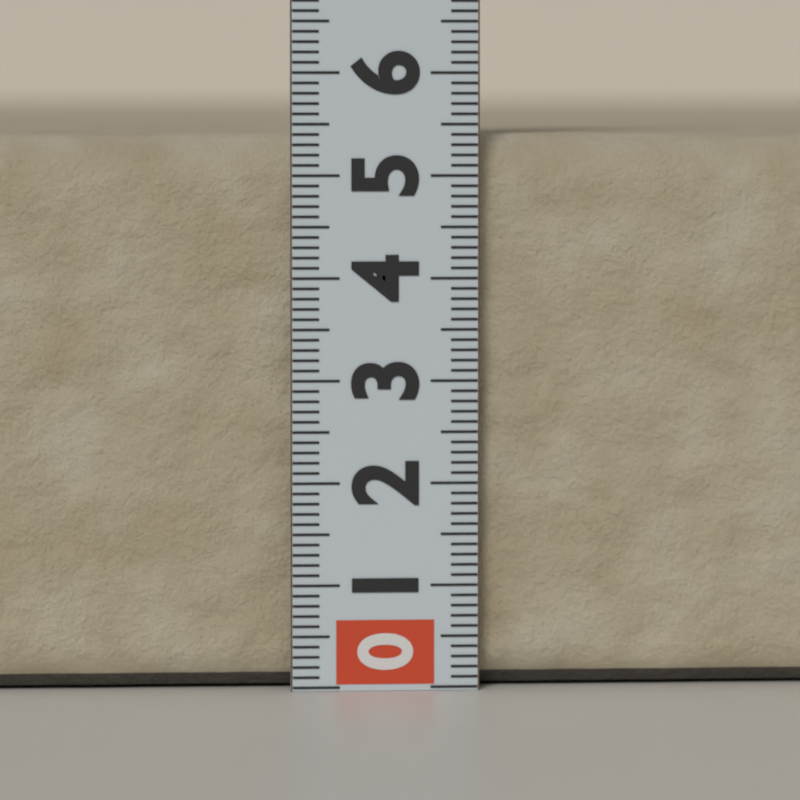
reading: 5.4 (no unit)
